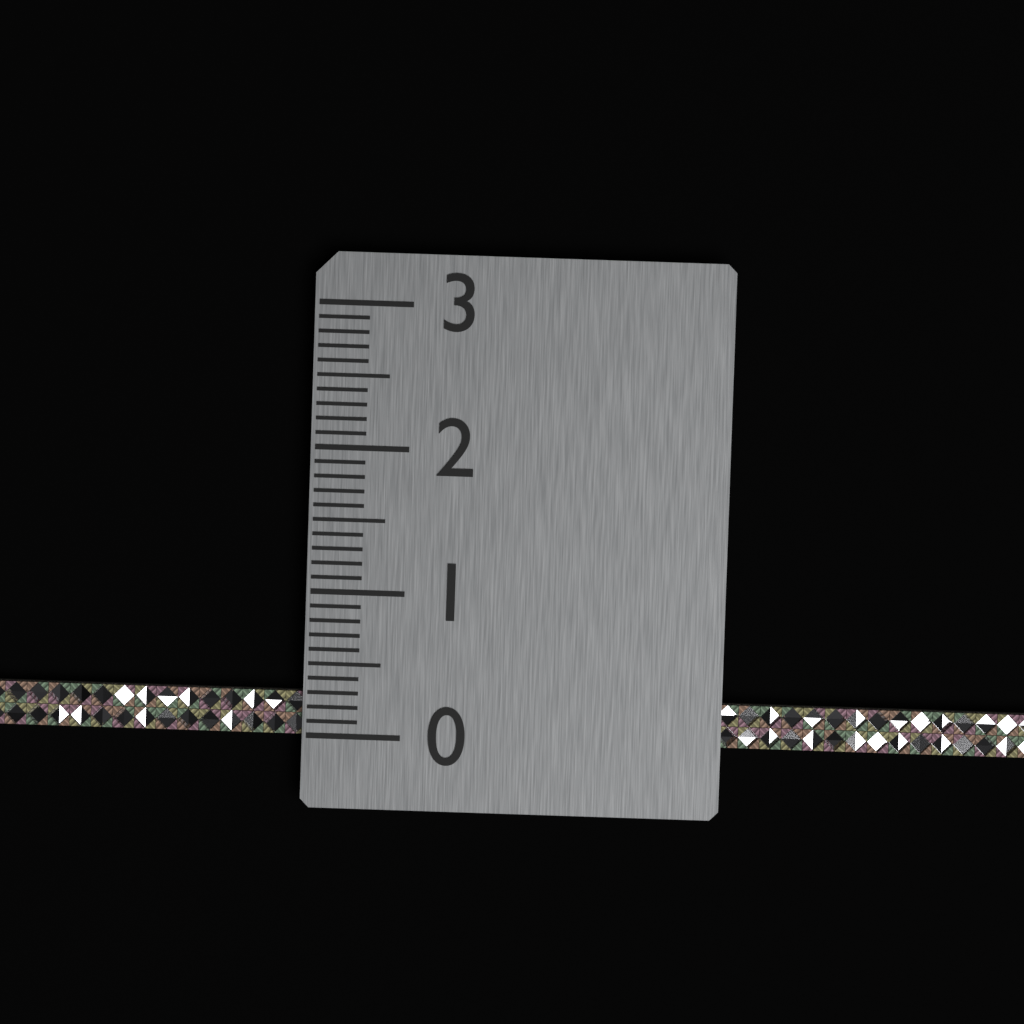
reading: 0.3 (no unit)
